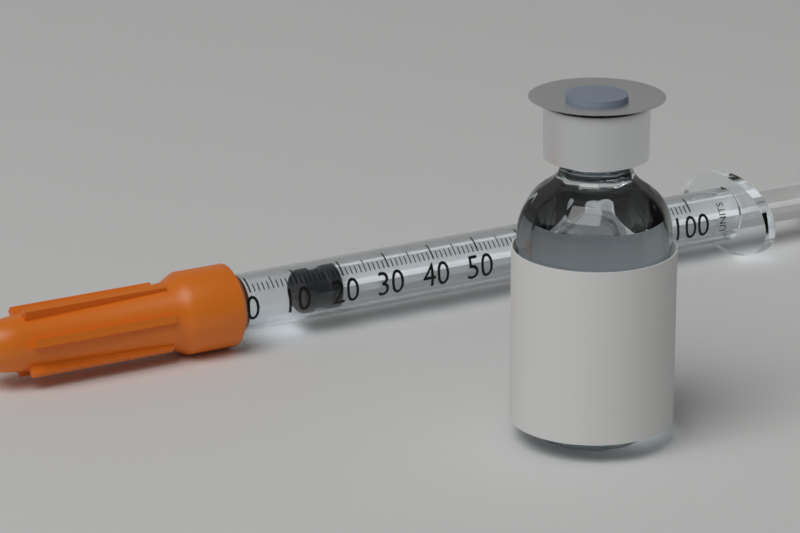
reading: 12 units
